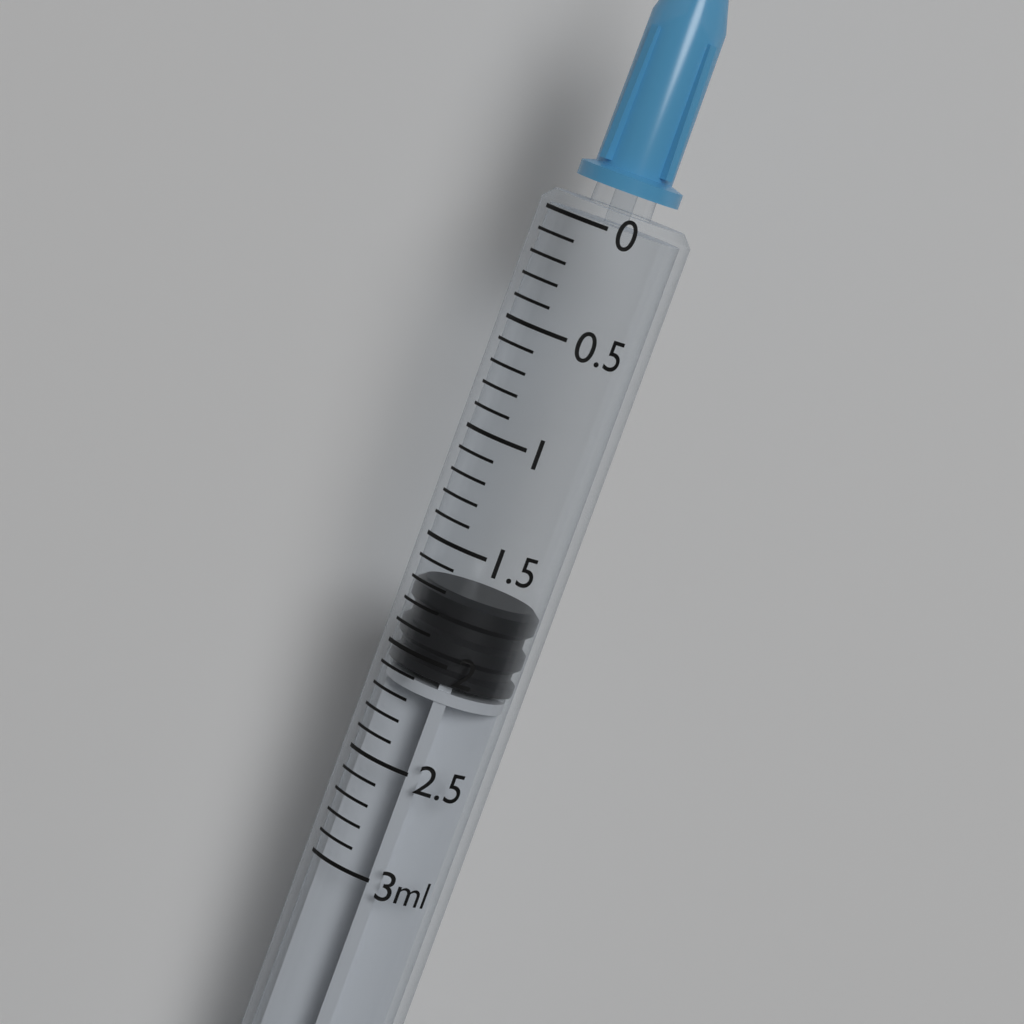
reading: 1.7 ml
